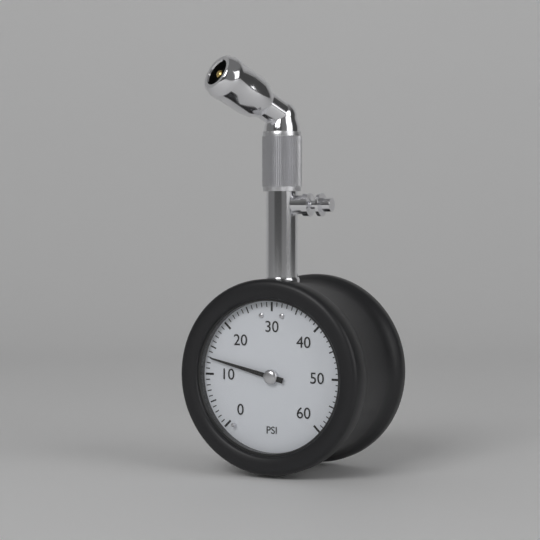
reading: 13 psi
